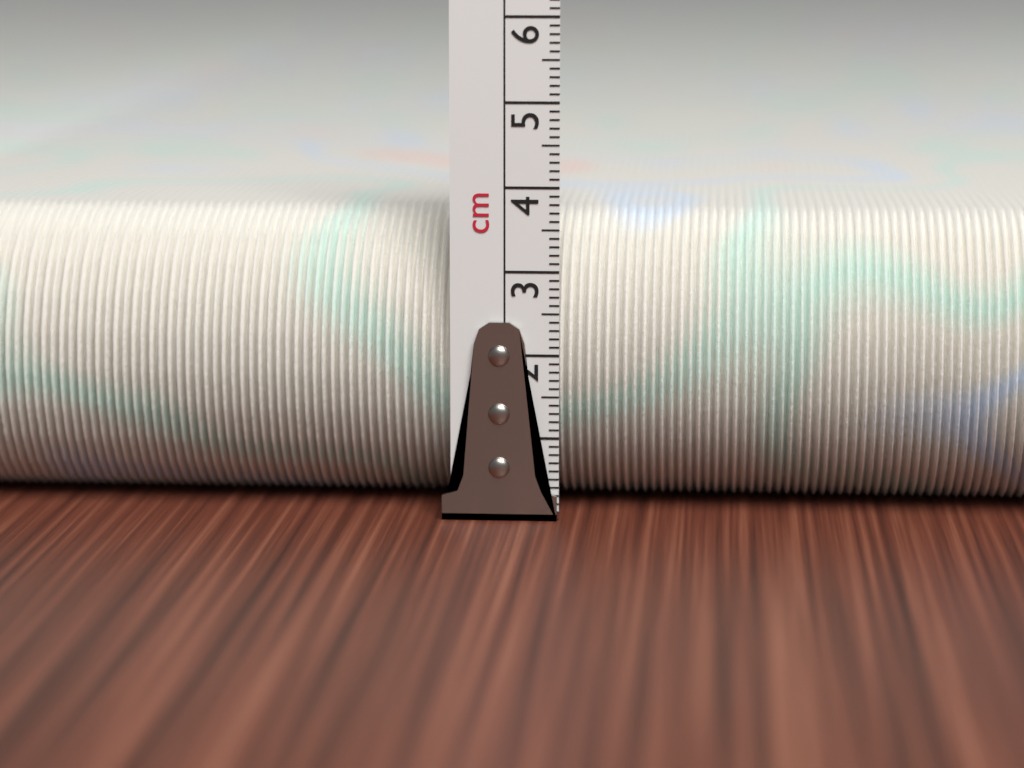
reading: 3.6 cm
